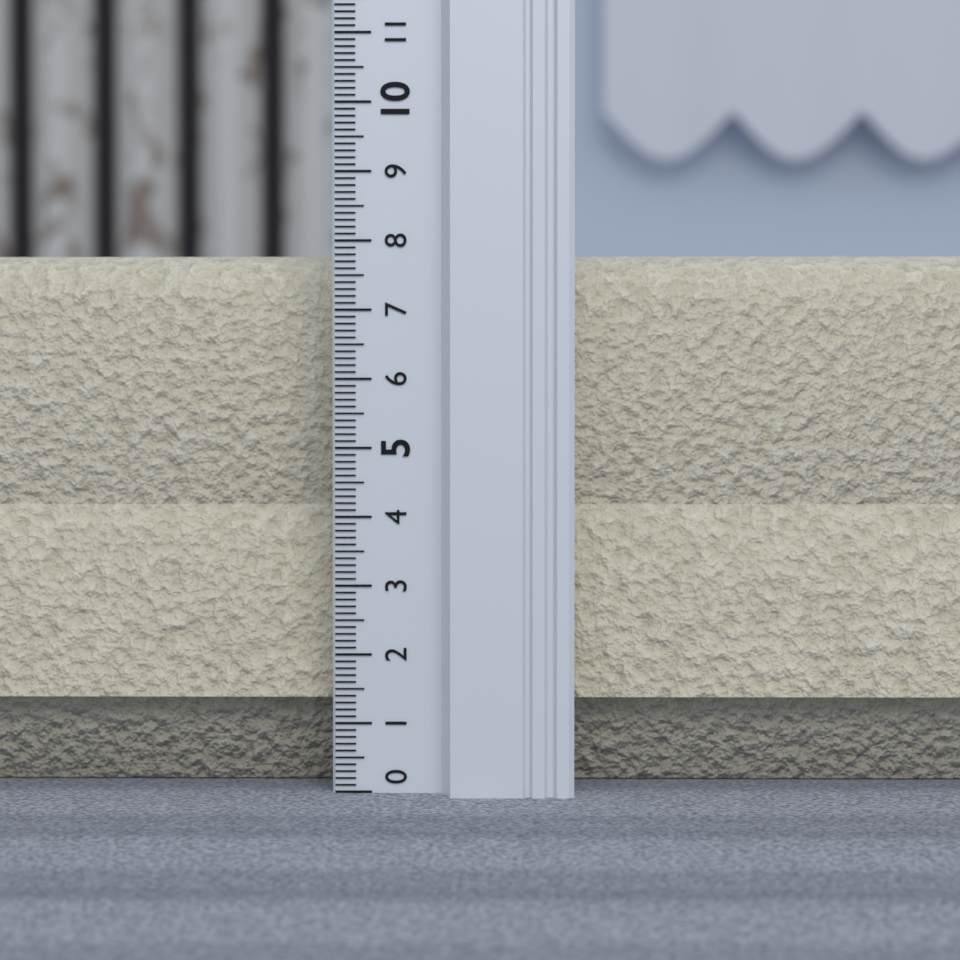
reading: 7.9 (no unit)
